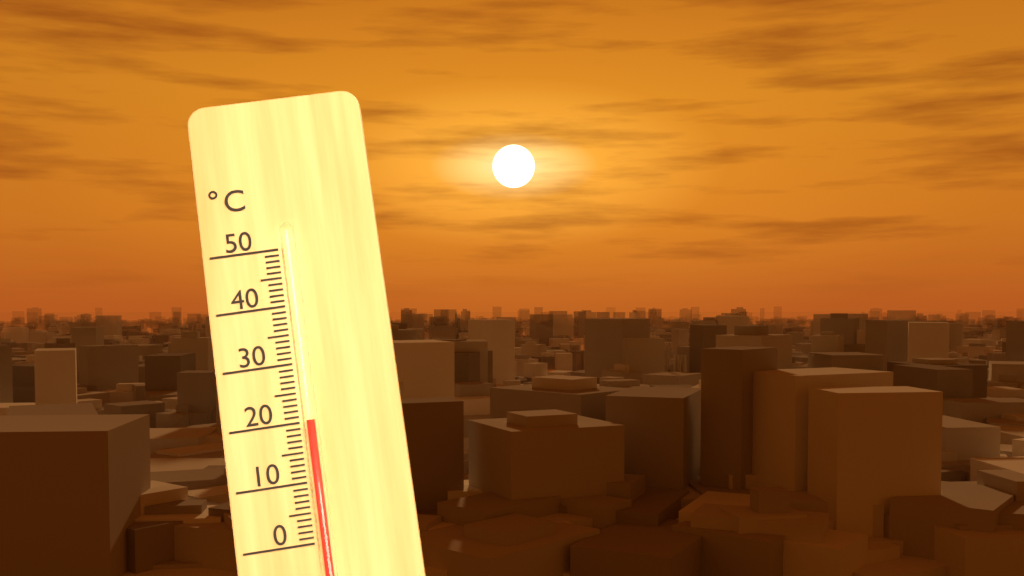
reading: 20 °C
